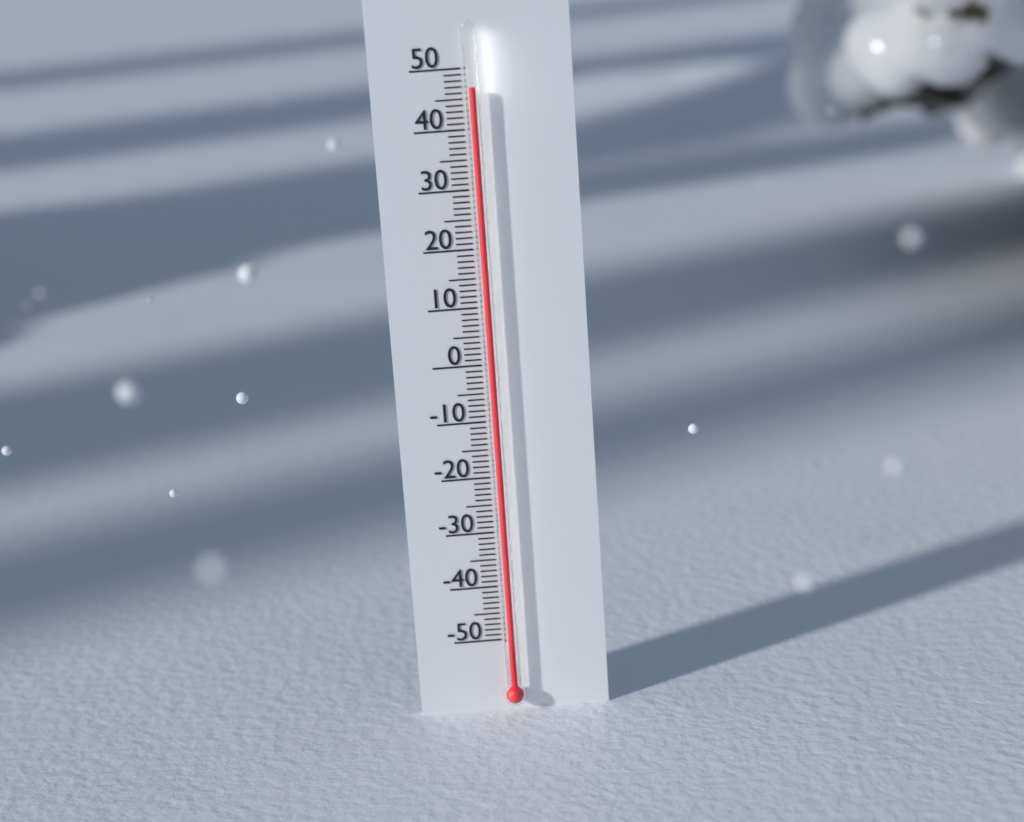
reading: 47 (no unit)
